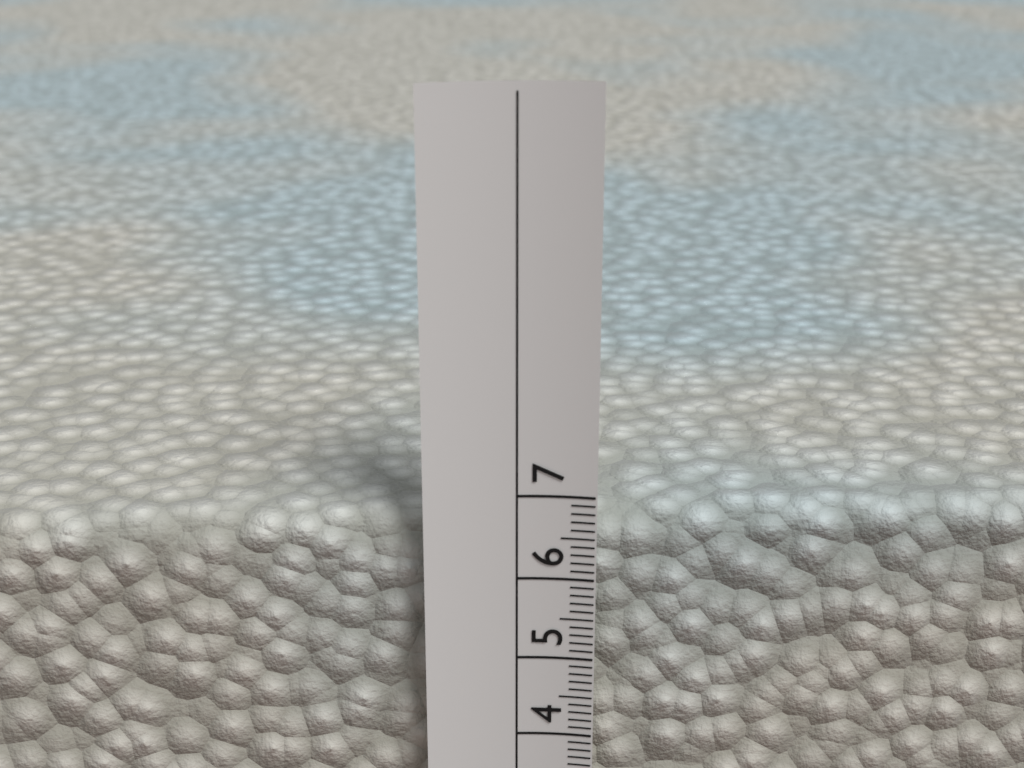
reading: 6.7 cm
